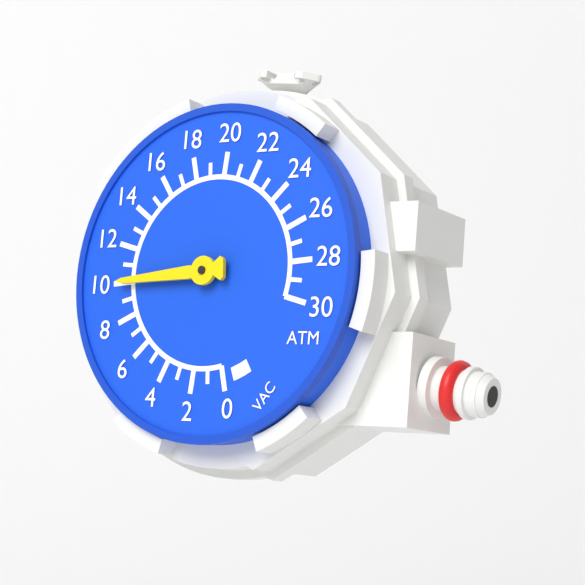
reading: 10 ATM
